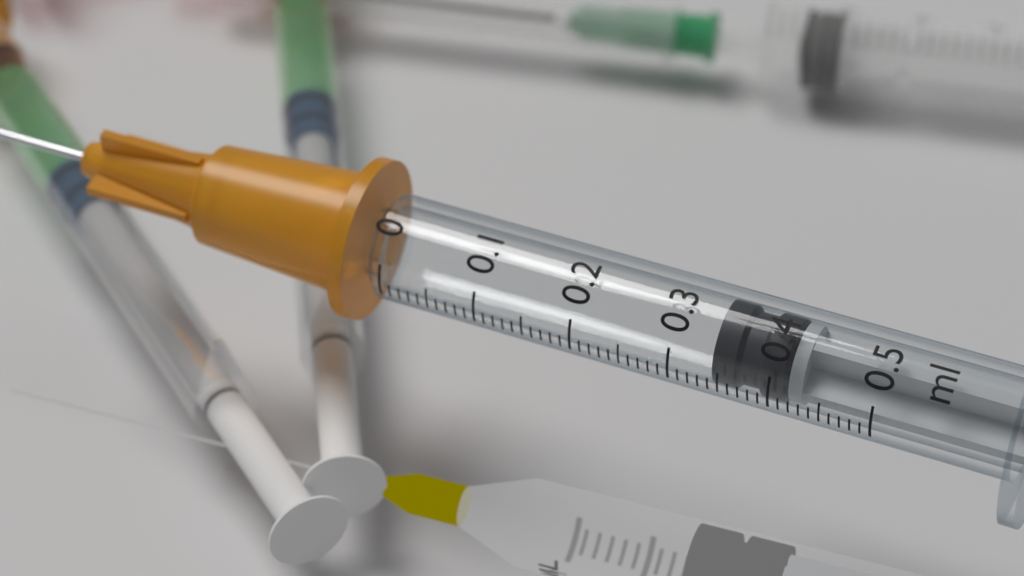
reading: 0.34 ml
